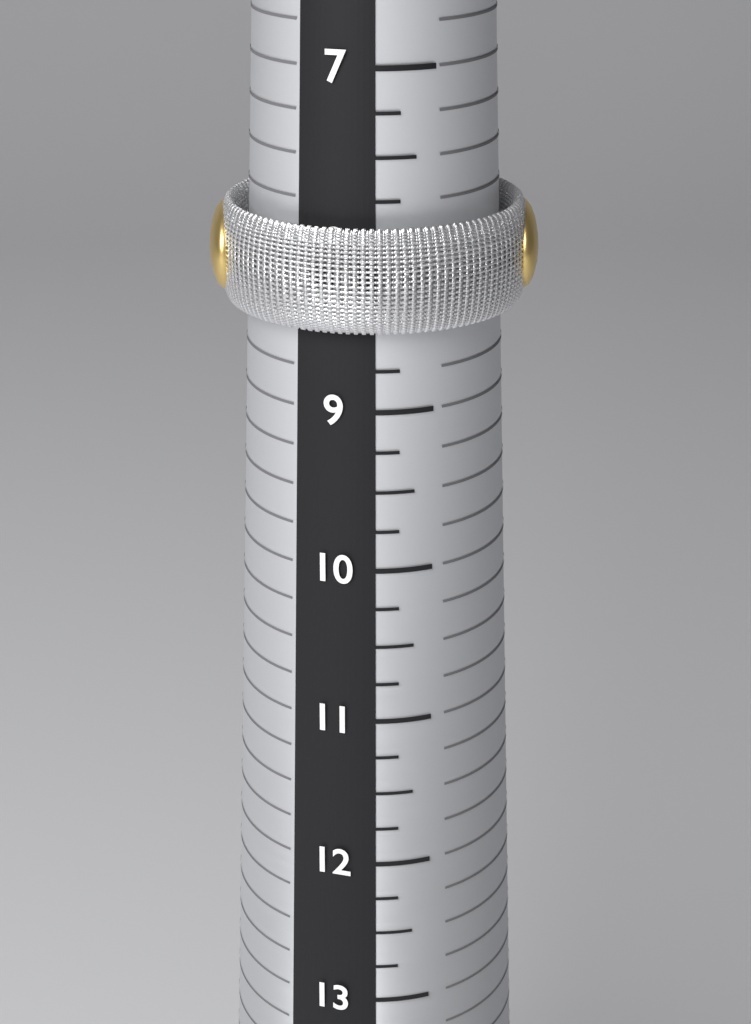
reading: 8.50 (no unit)
